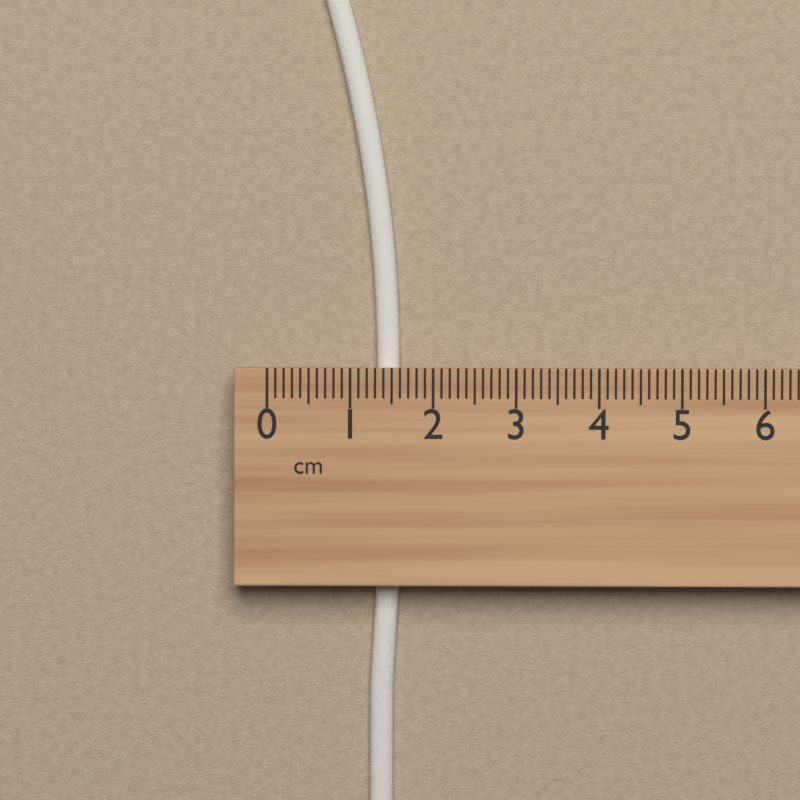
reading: 1.6 cm
